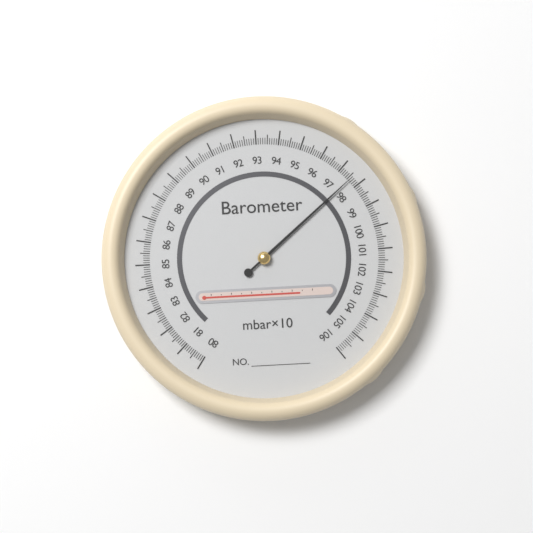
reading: 97.6 mbar×10
